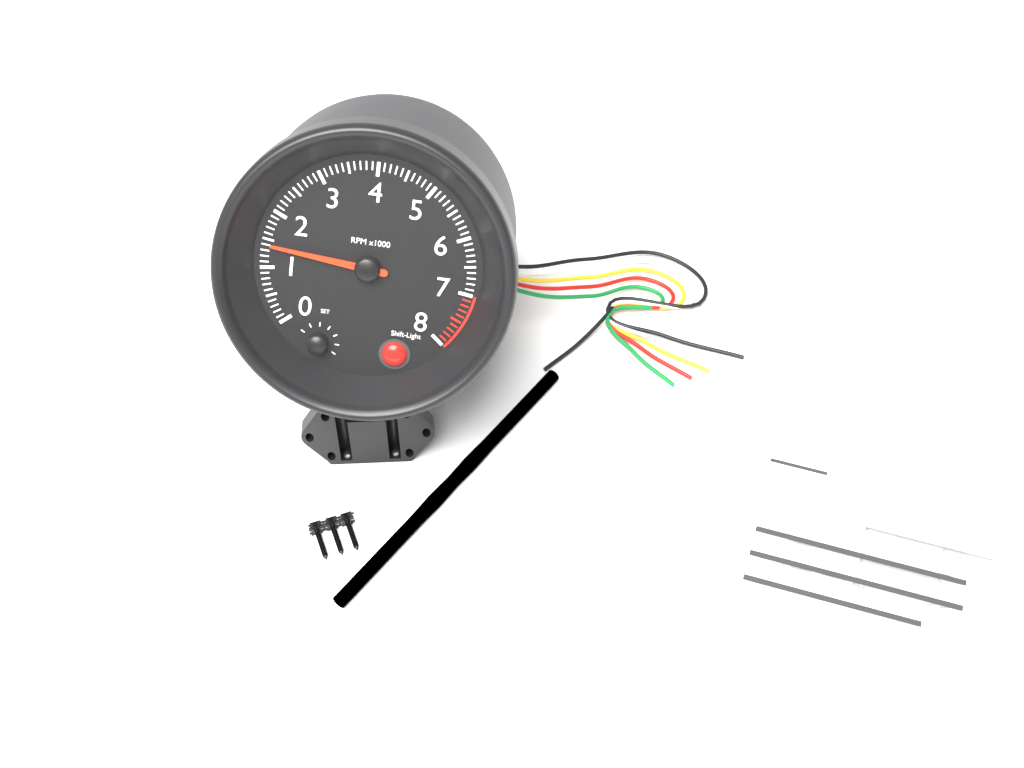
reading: 1400 RPM
